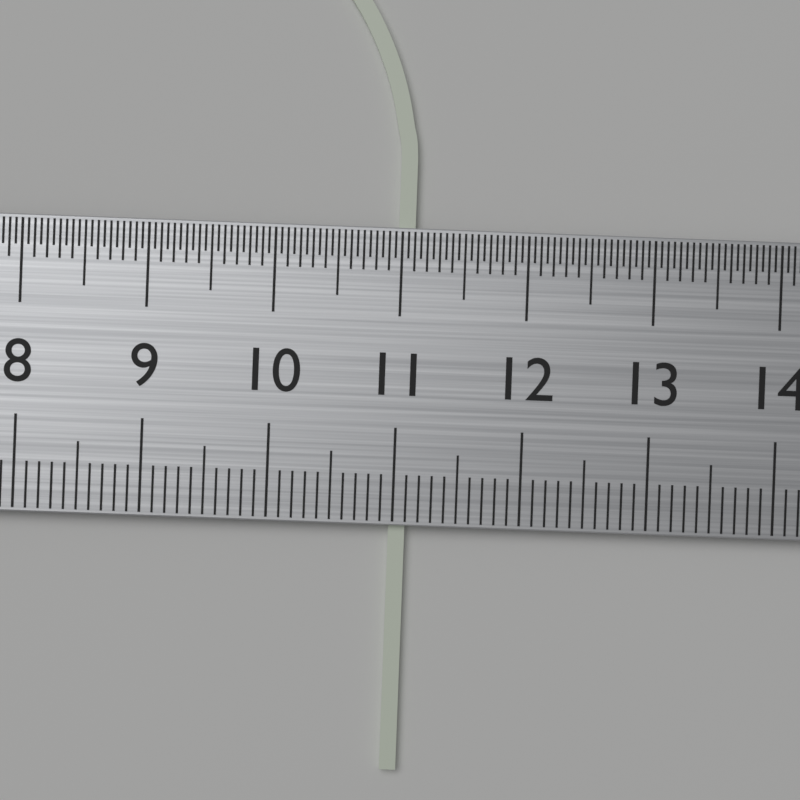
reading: 11.1 cm
